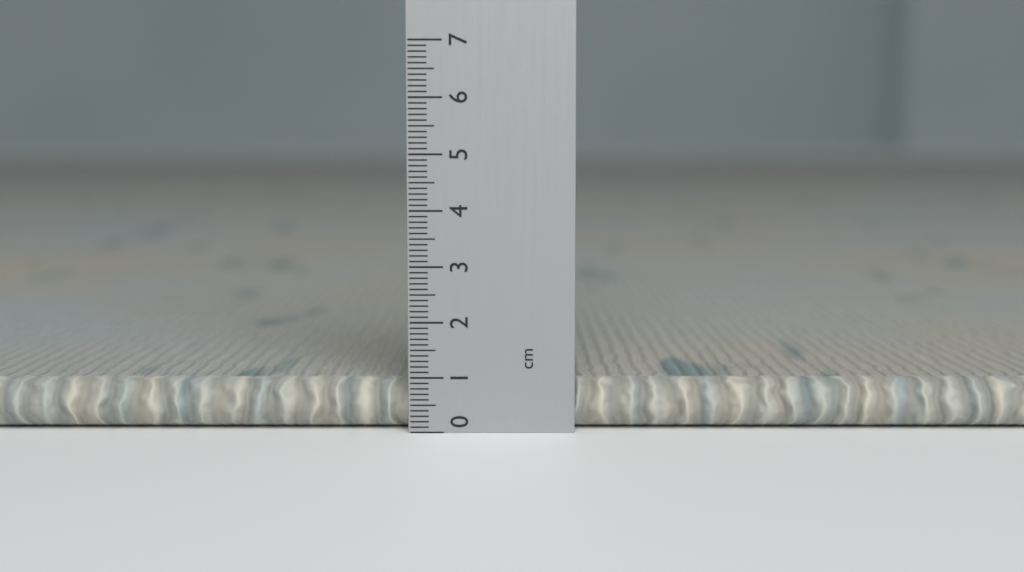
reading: 0.9 cm
